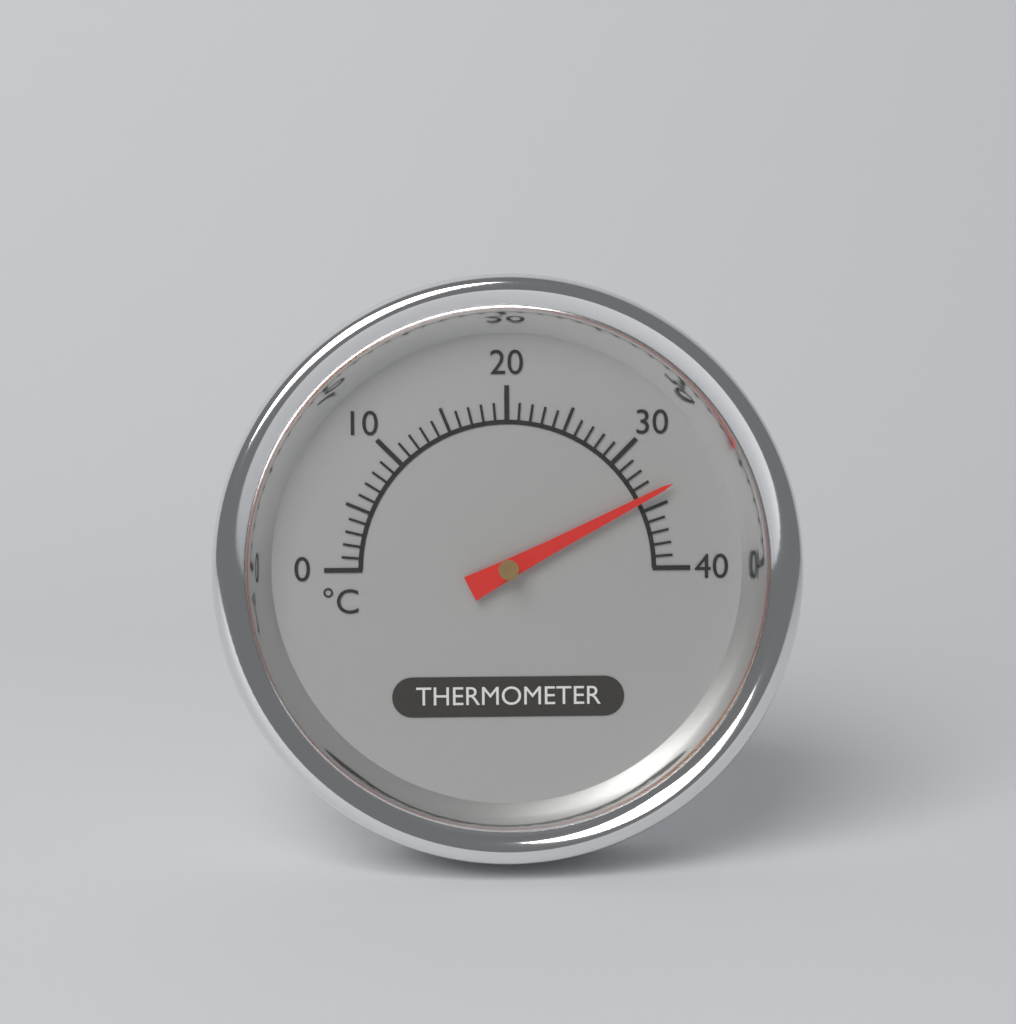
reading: 34 °C
